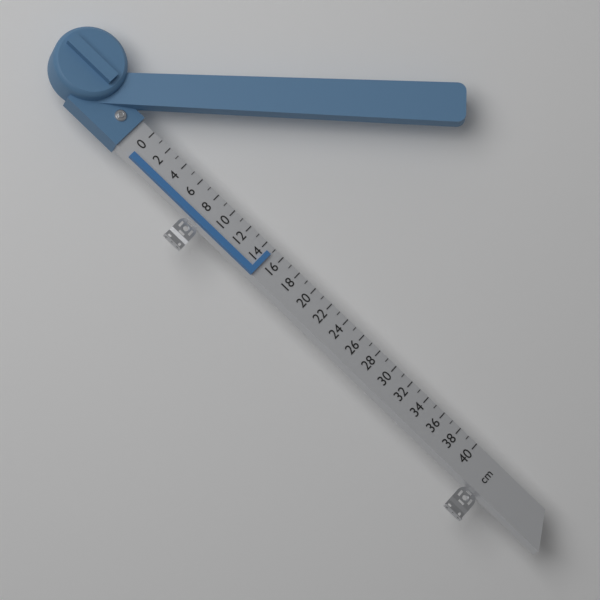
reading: 15 cm
